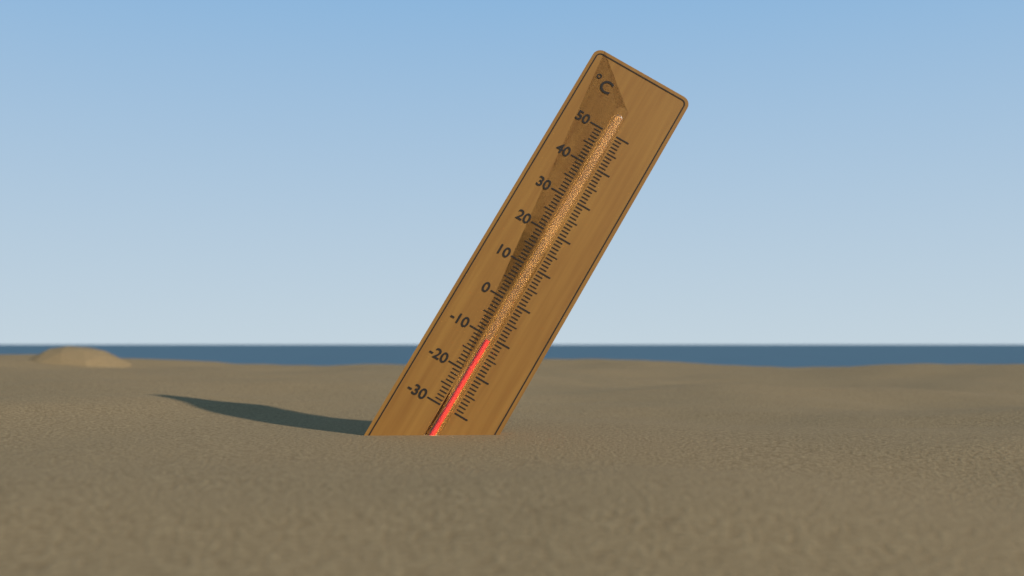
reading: -11 °C
